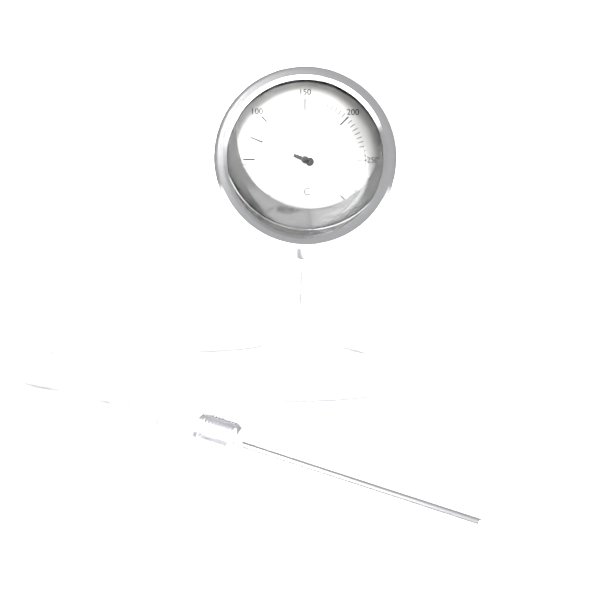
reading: 75 °C
